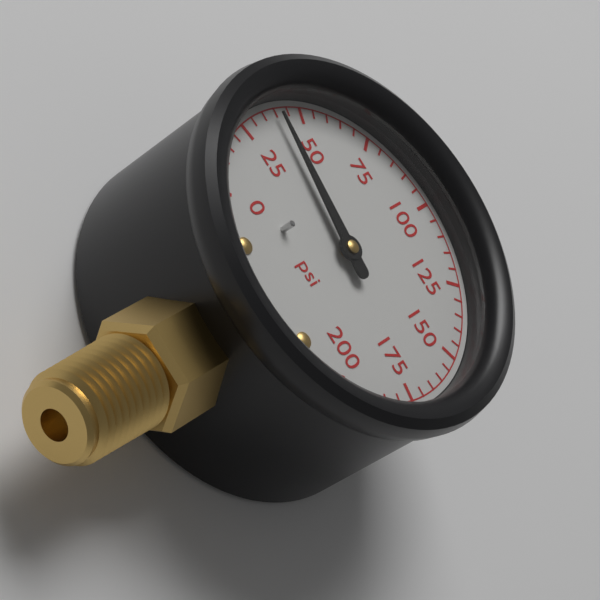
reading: 40 psi
